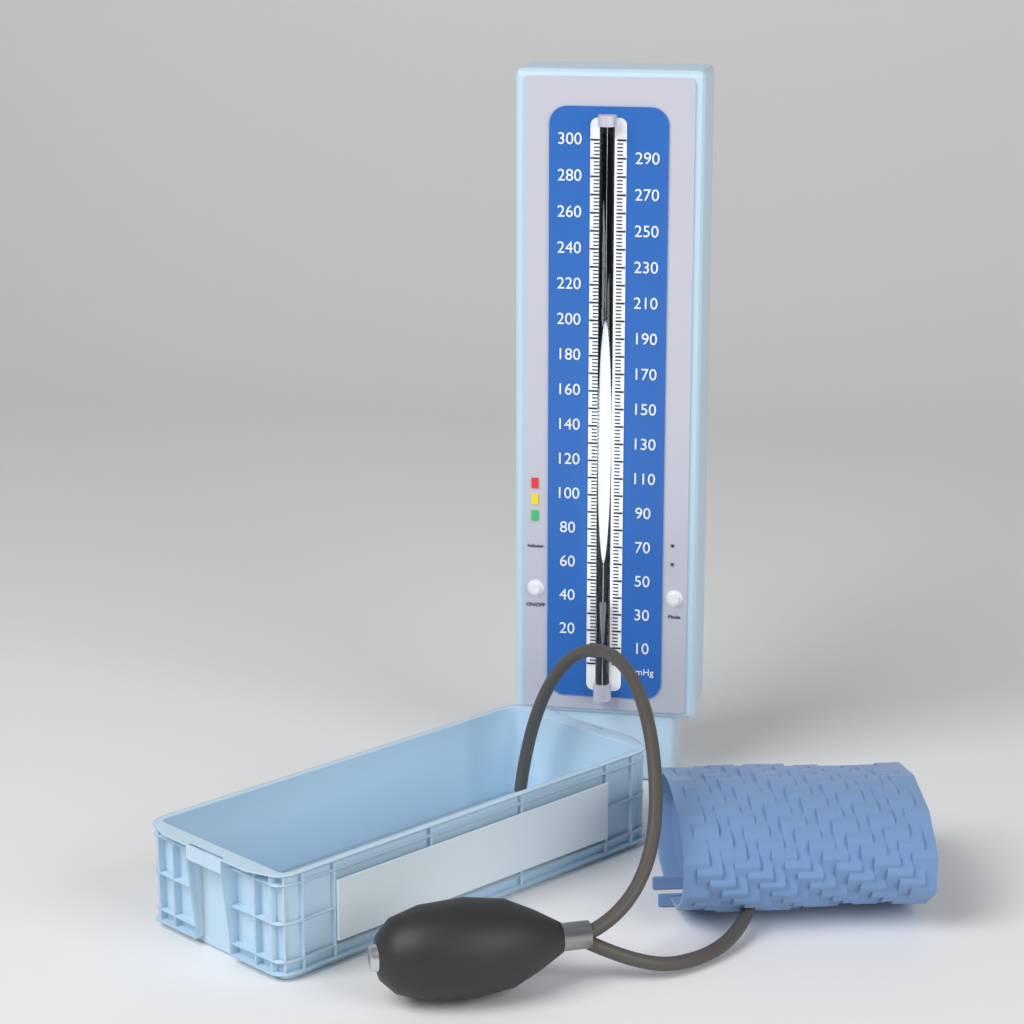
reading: 40 mmHg
